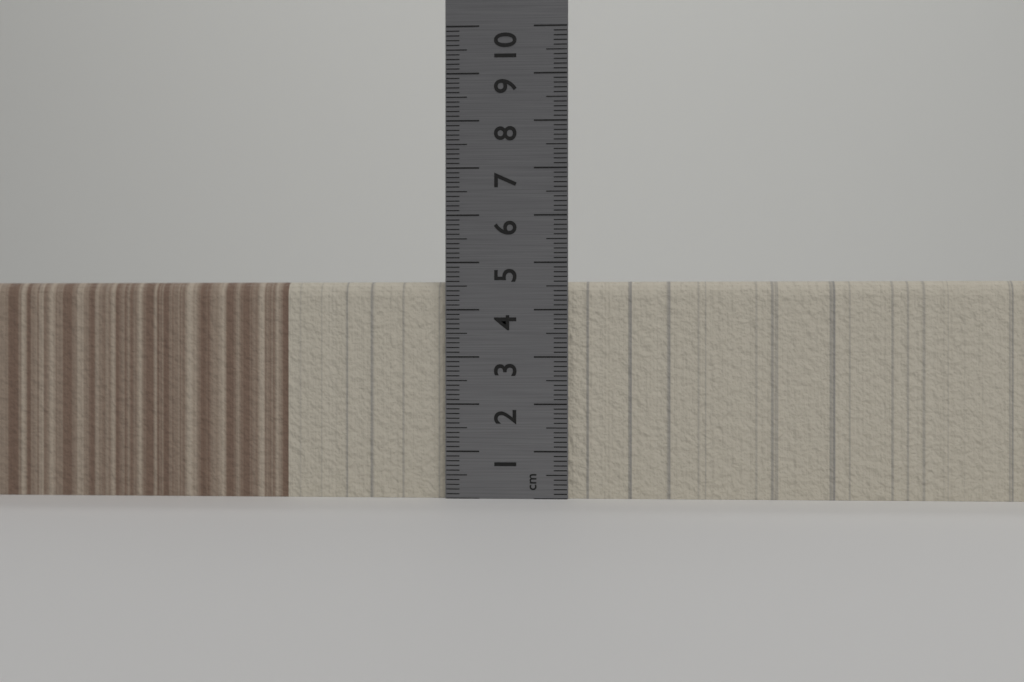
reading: 4.6 cm
